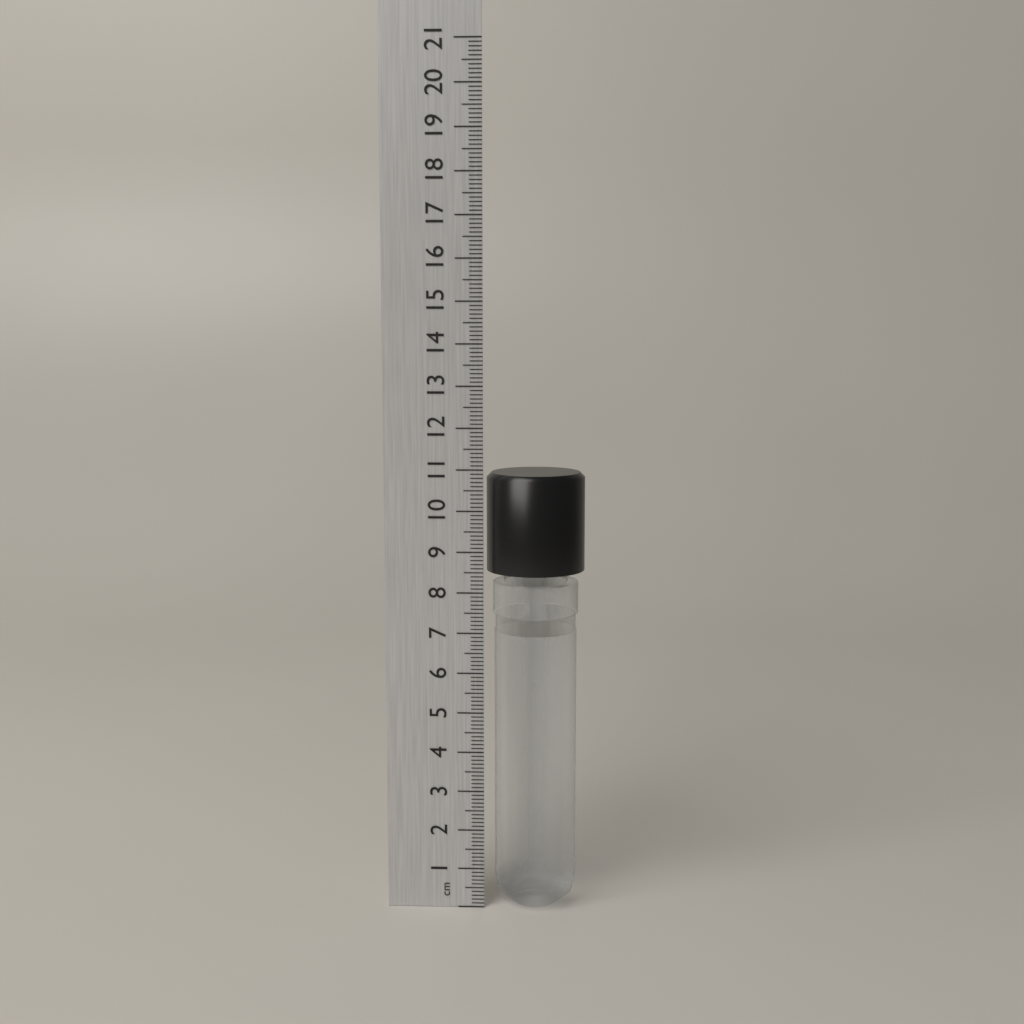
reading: 10.9 cm
